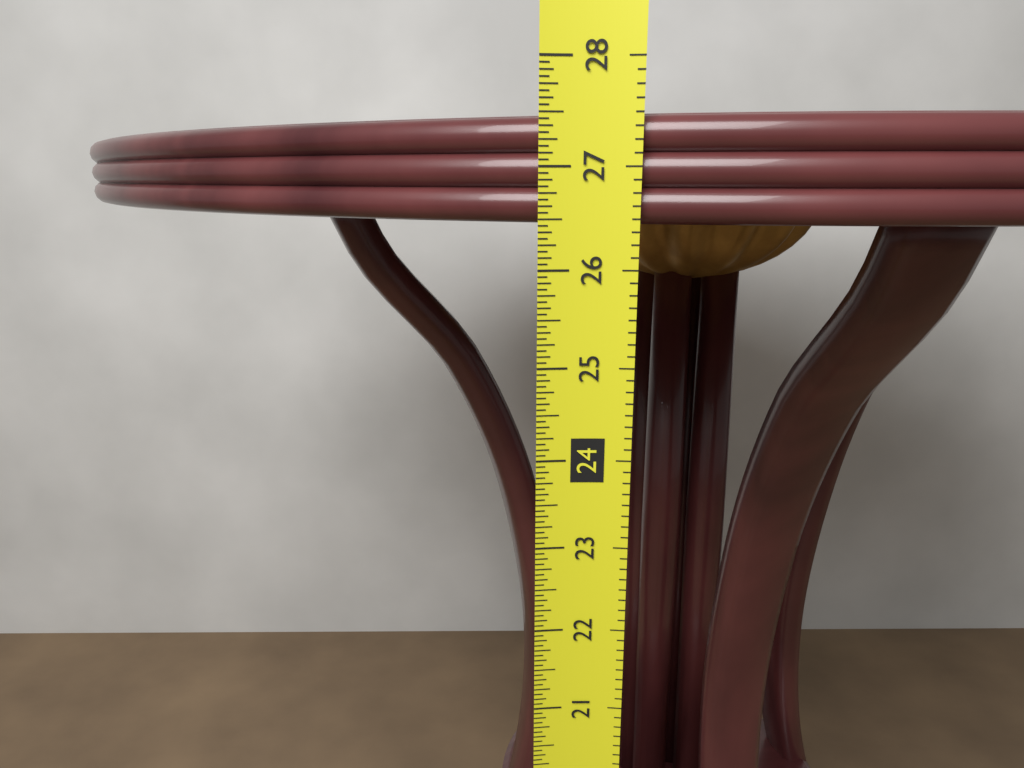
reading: 27.5000 in
